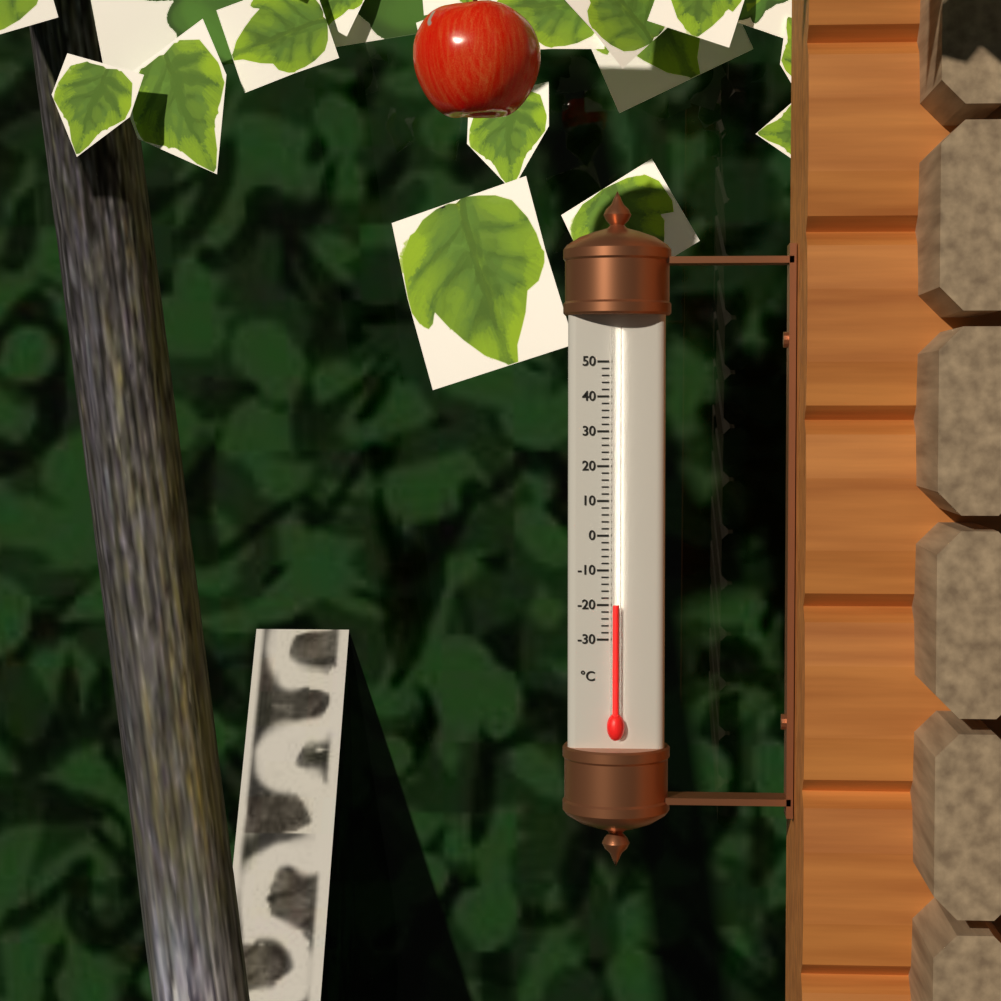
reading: -20 °C
